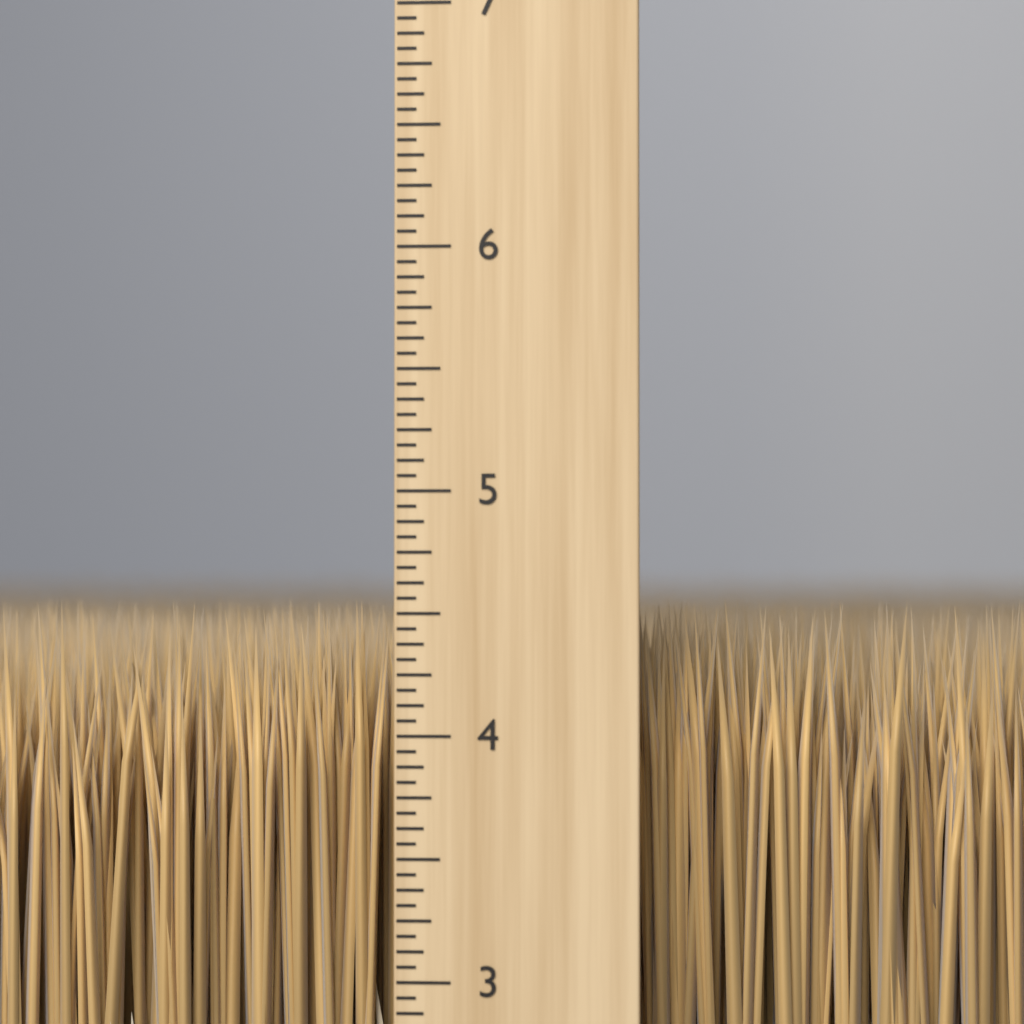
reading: 4.5625 inch
